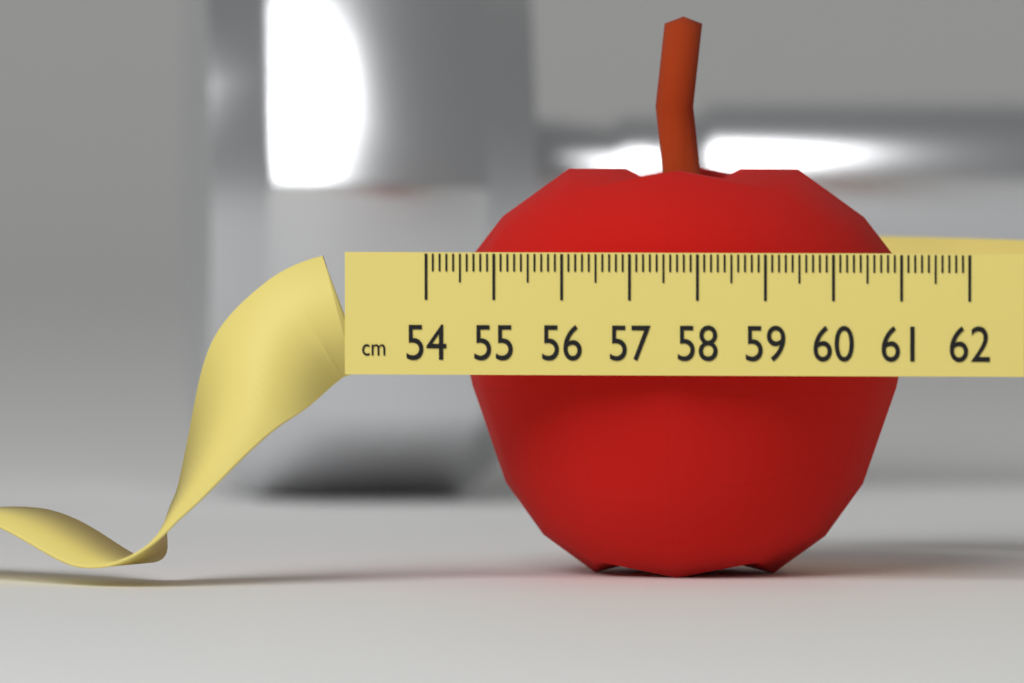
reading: 61.0 cm
